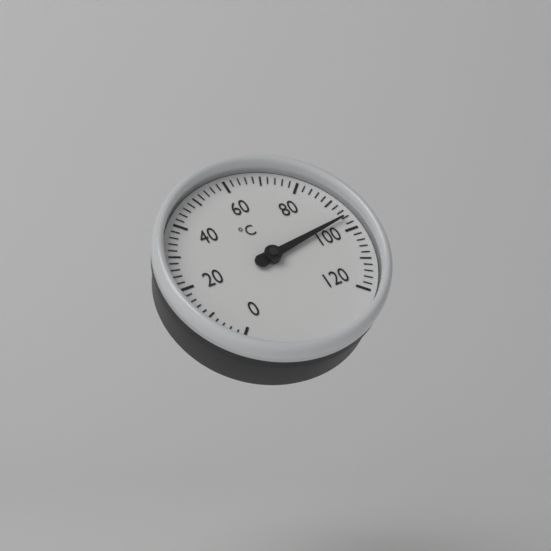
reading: 96 °C
